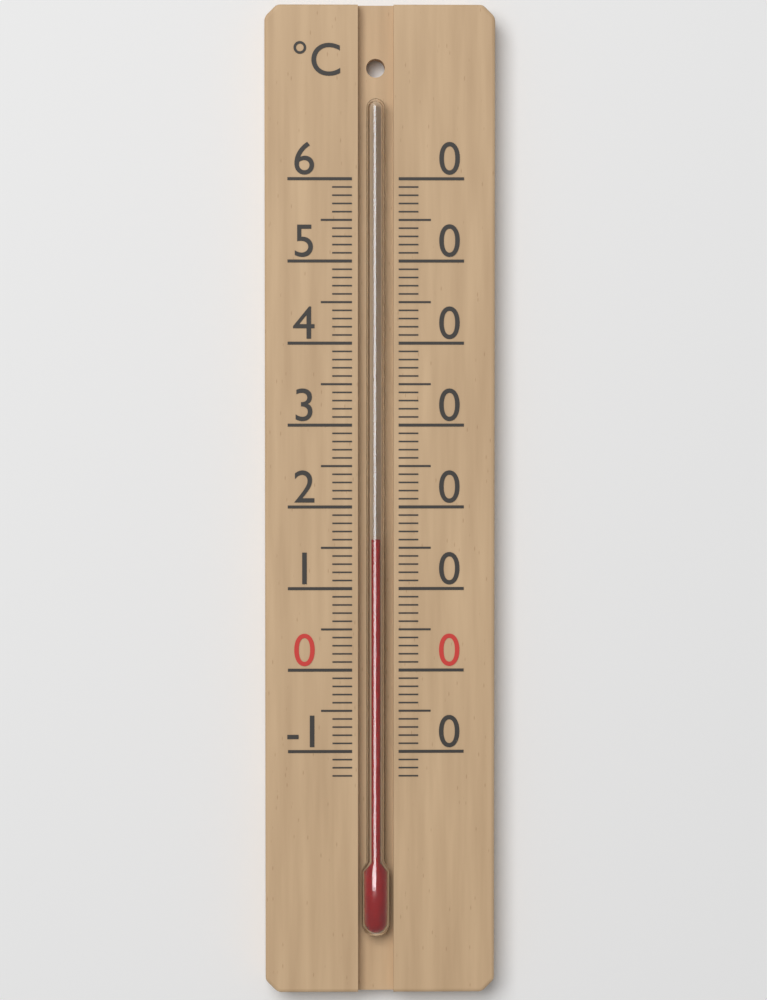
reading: 16 °C
